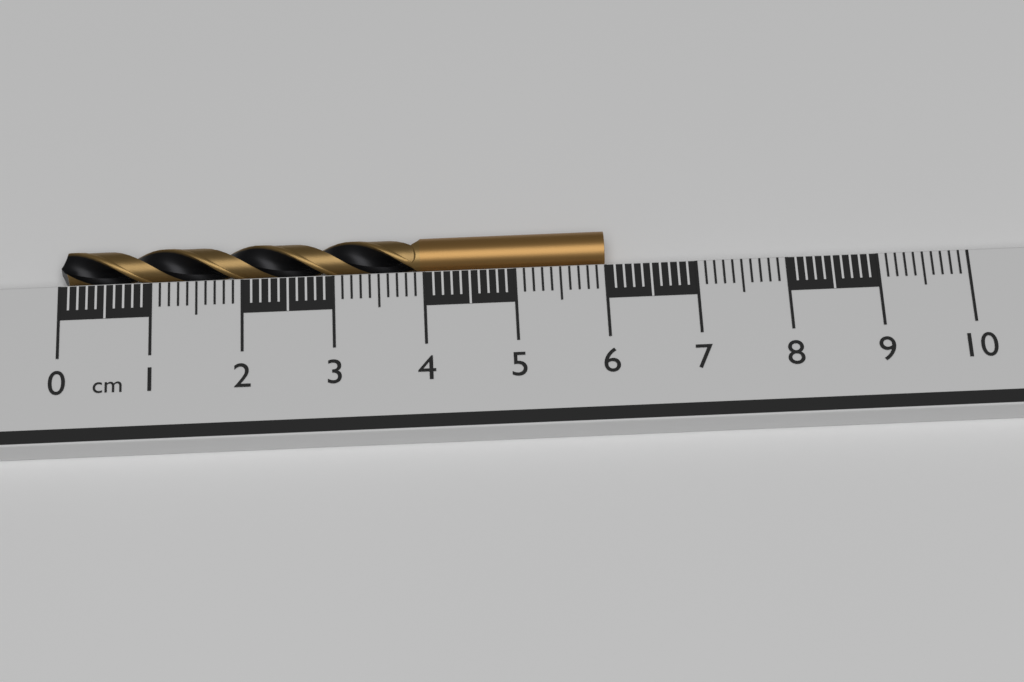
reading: 6.0 cm
